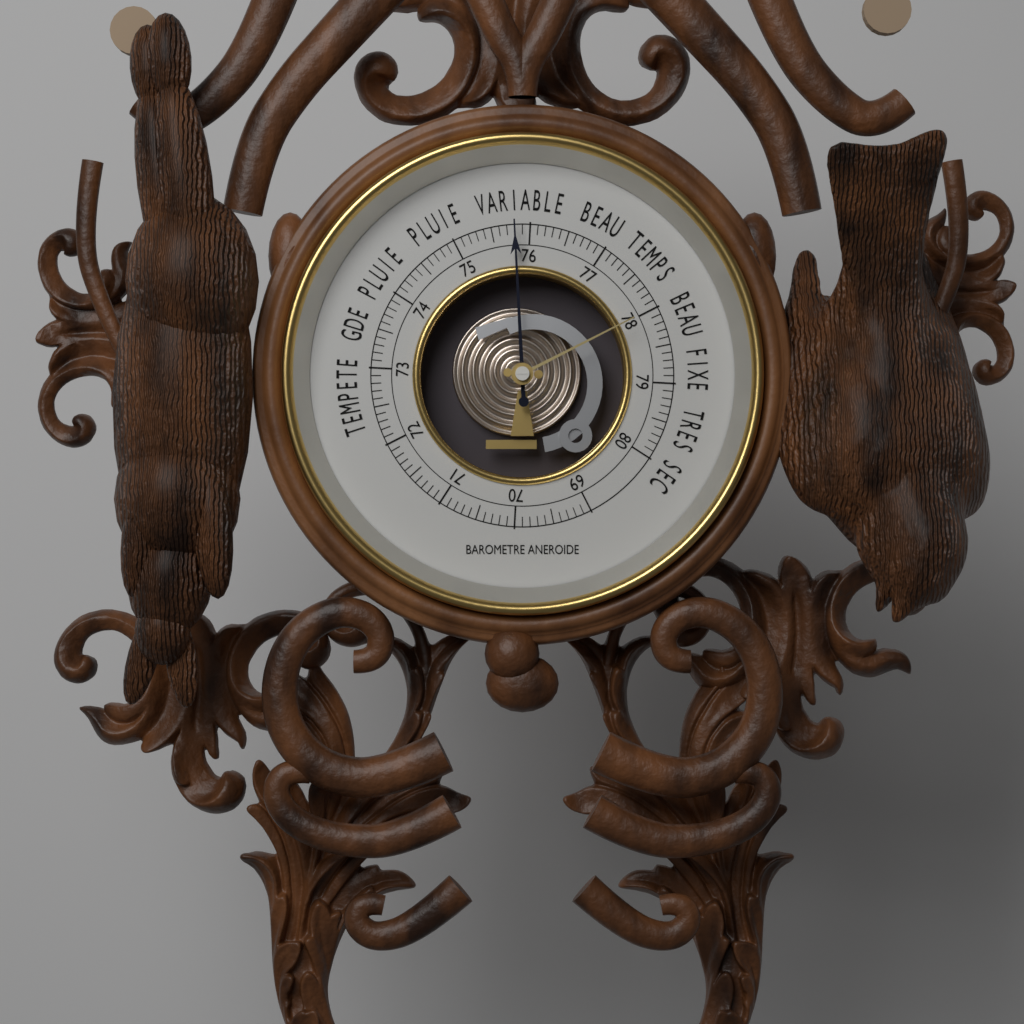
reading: 75.8 (no unit)
